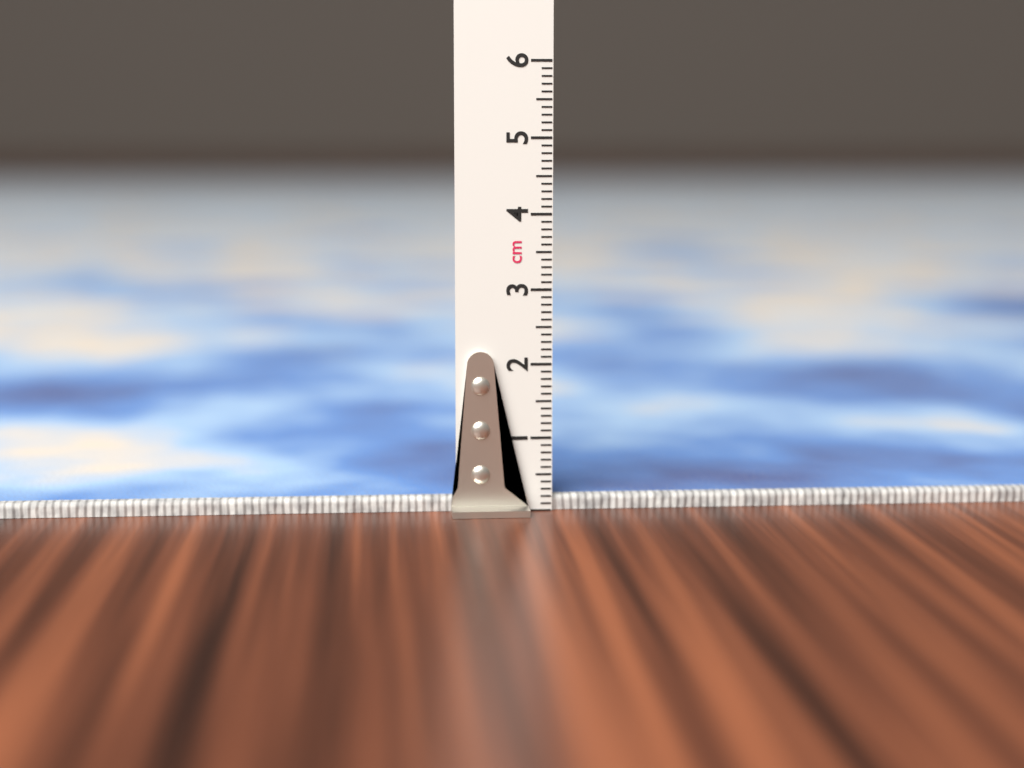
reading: 0.2 cm
